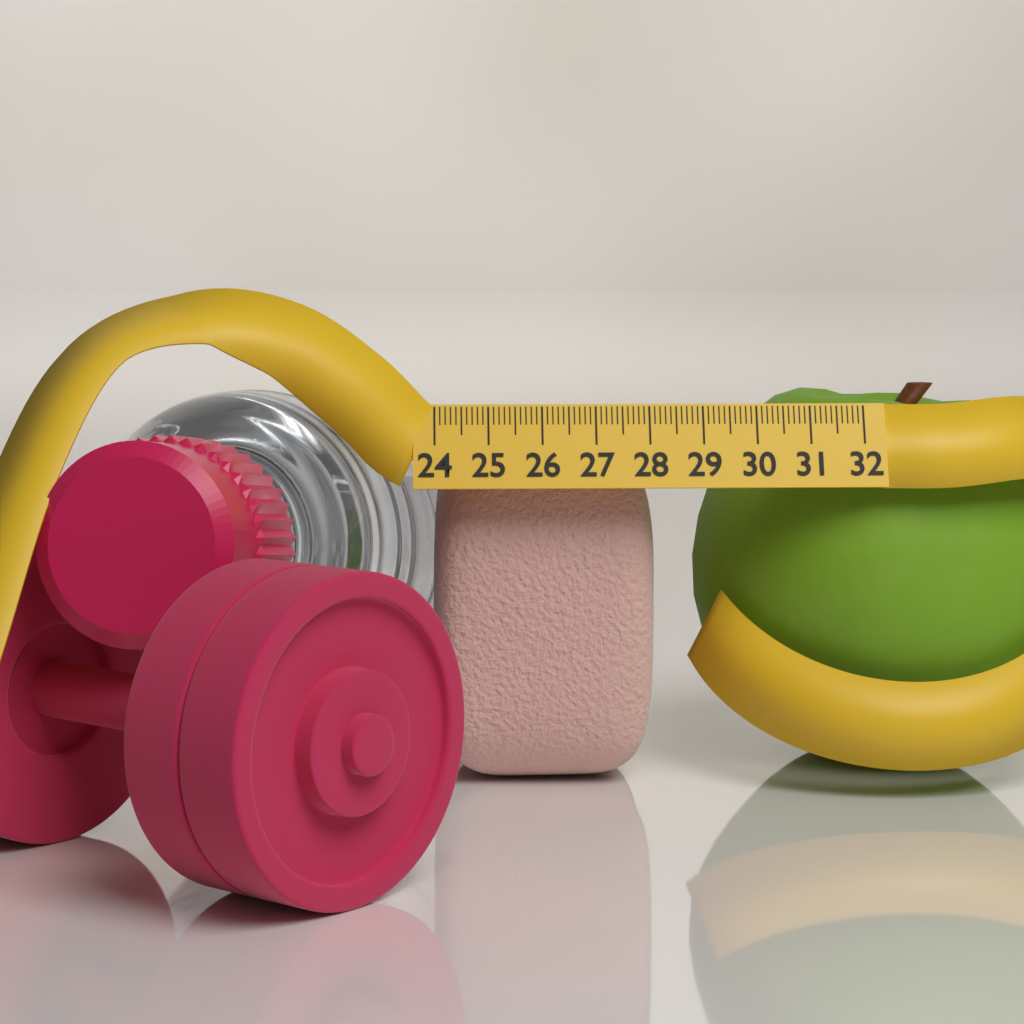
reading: 28.2 (no unit)
